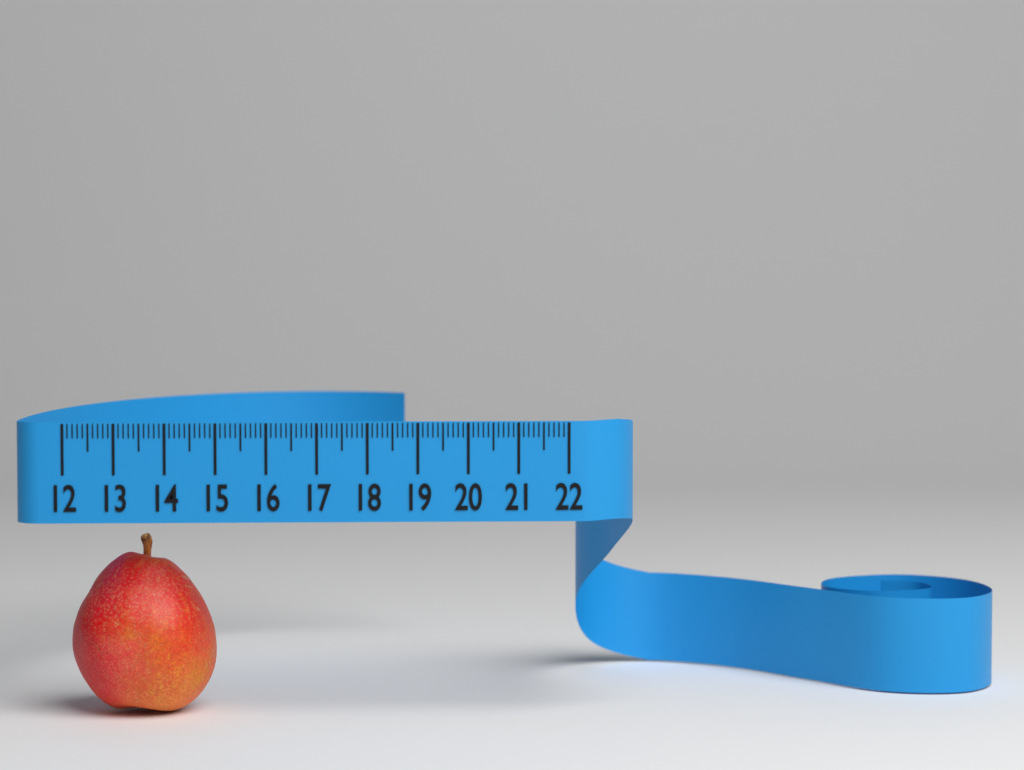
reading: 14.9 (no unit)
